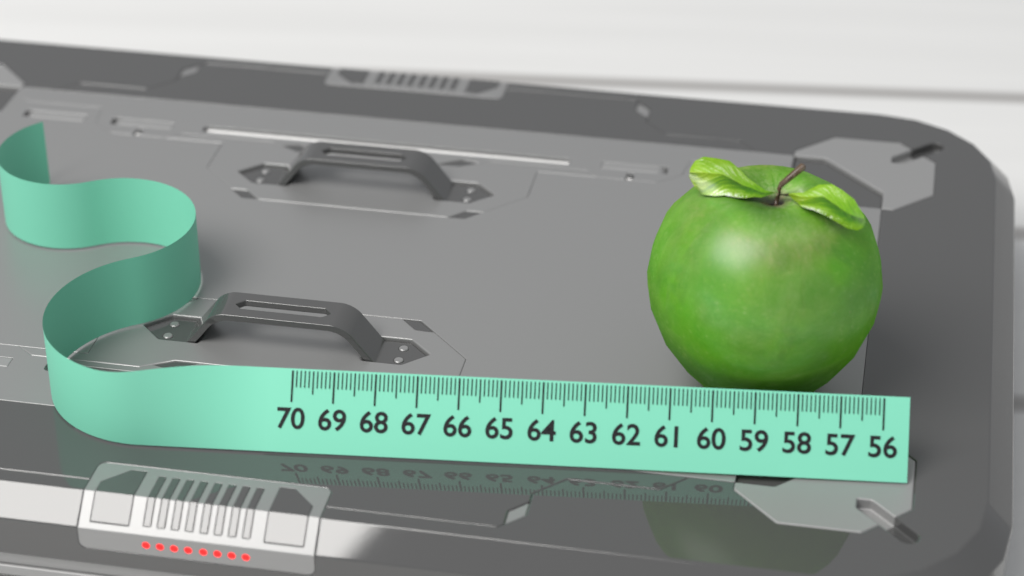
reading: 61.7 (no unit)
